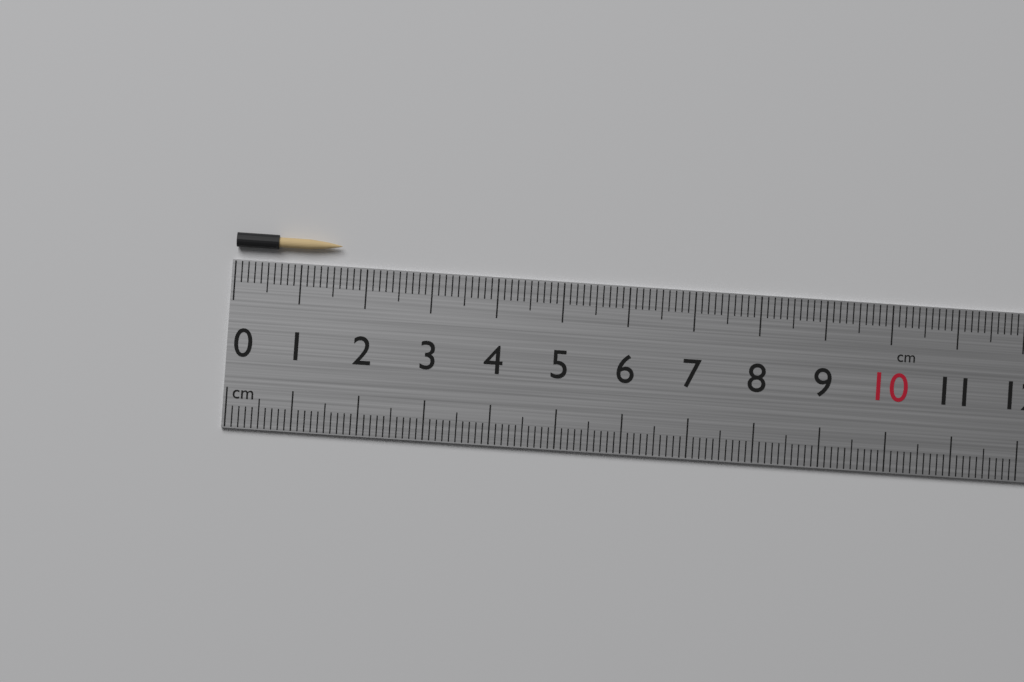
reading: 1.6 cm
